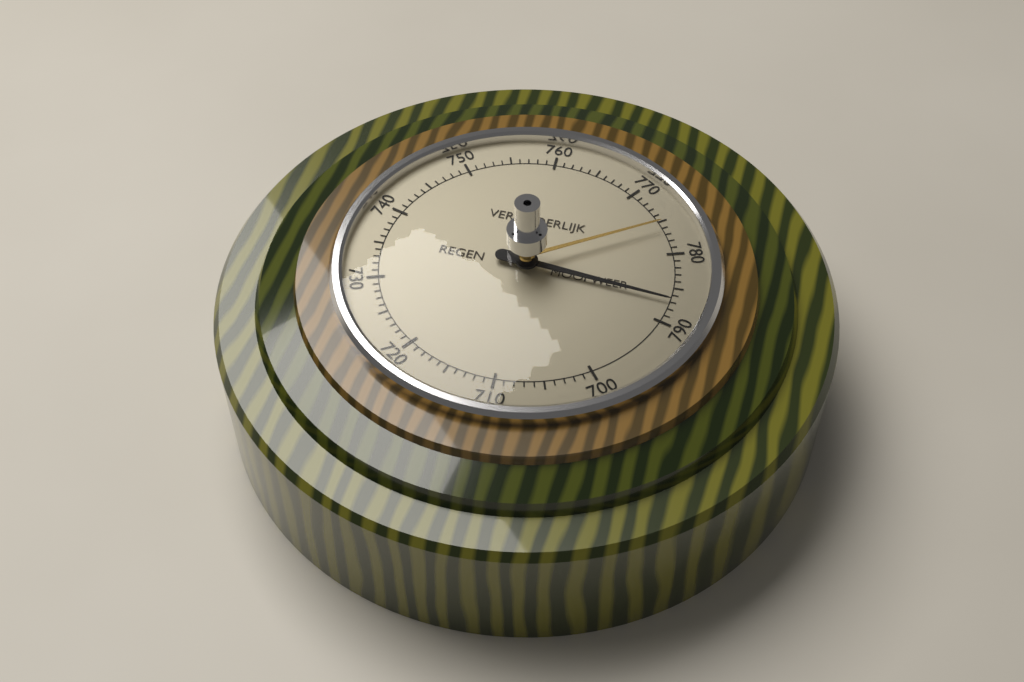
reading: 787 (no unit)
